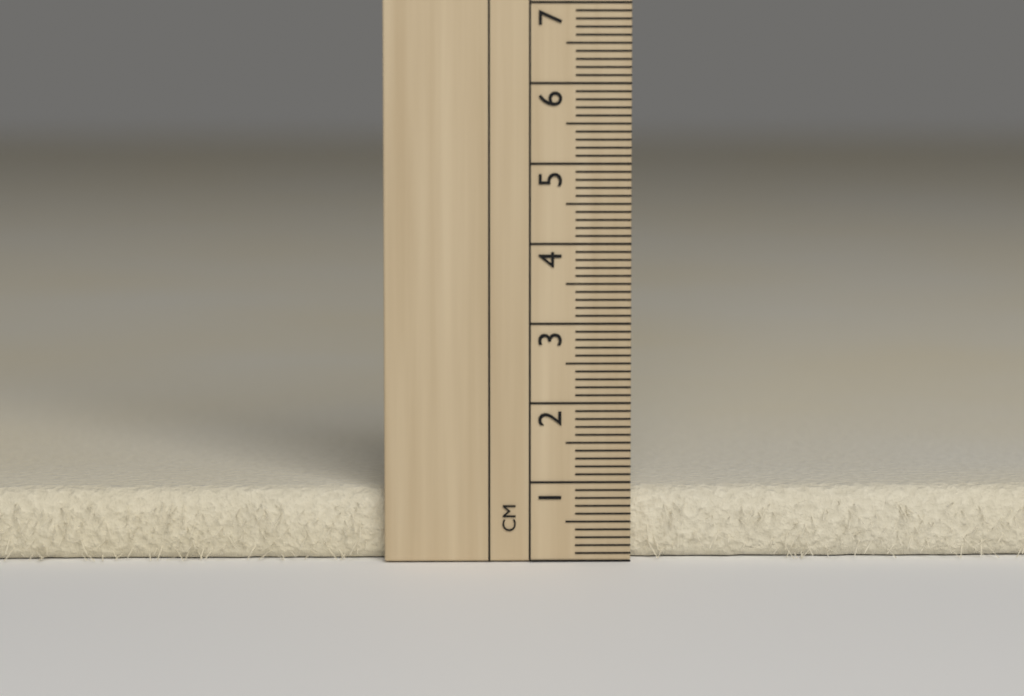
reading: 0.9 cm
